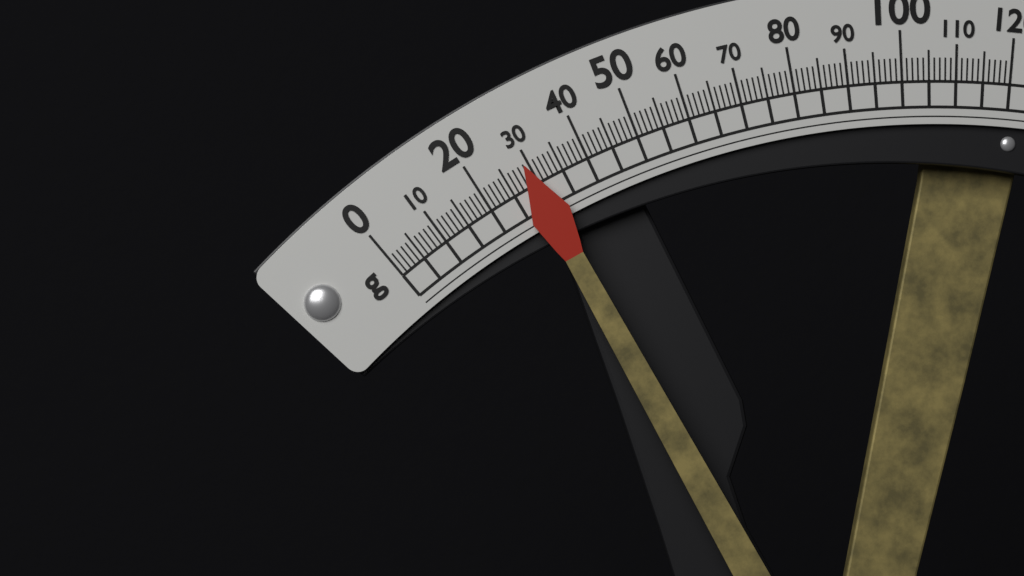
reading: 29 g
